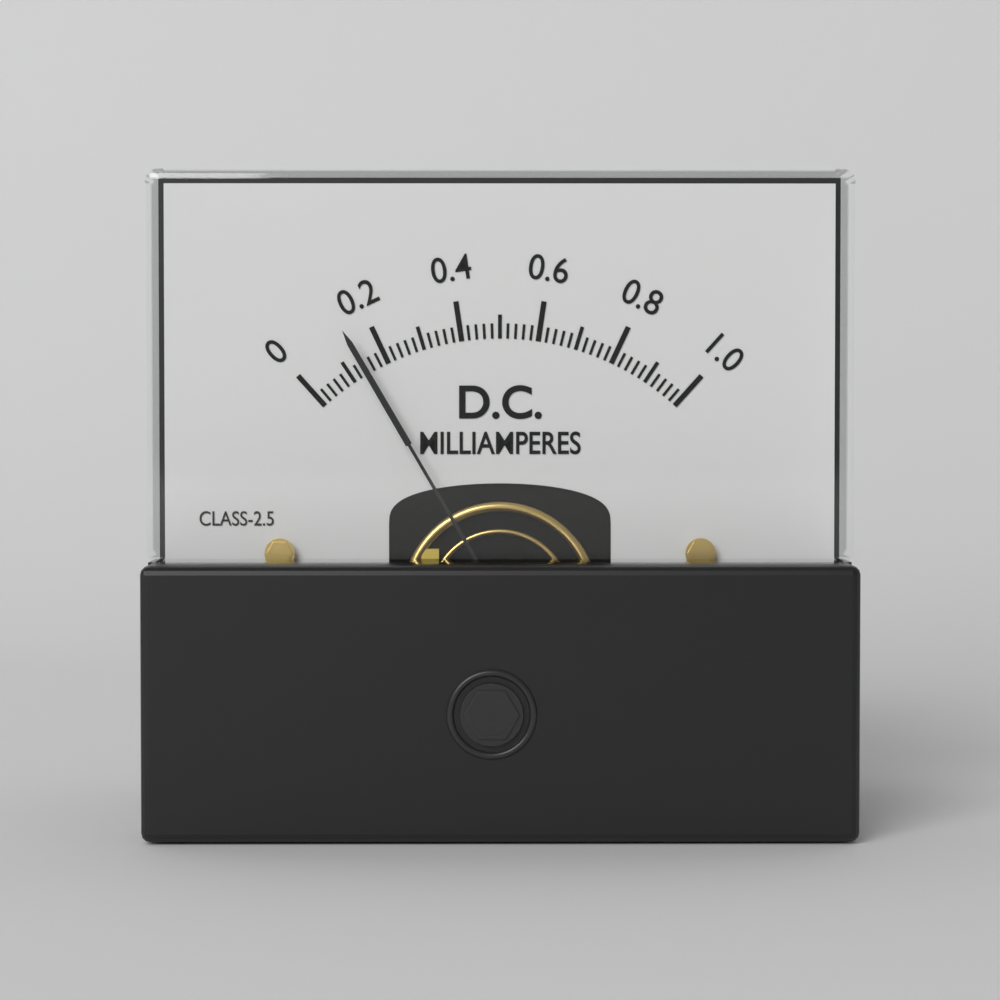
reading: 0.14 mA
